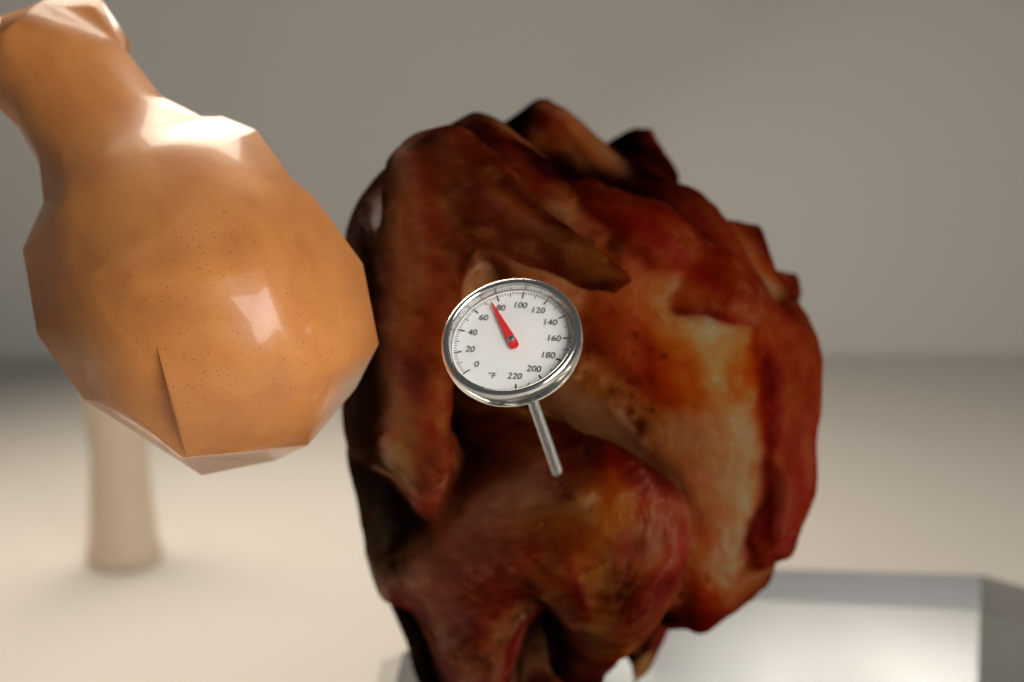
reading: 74 °F
